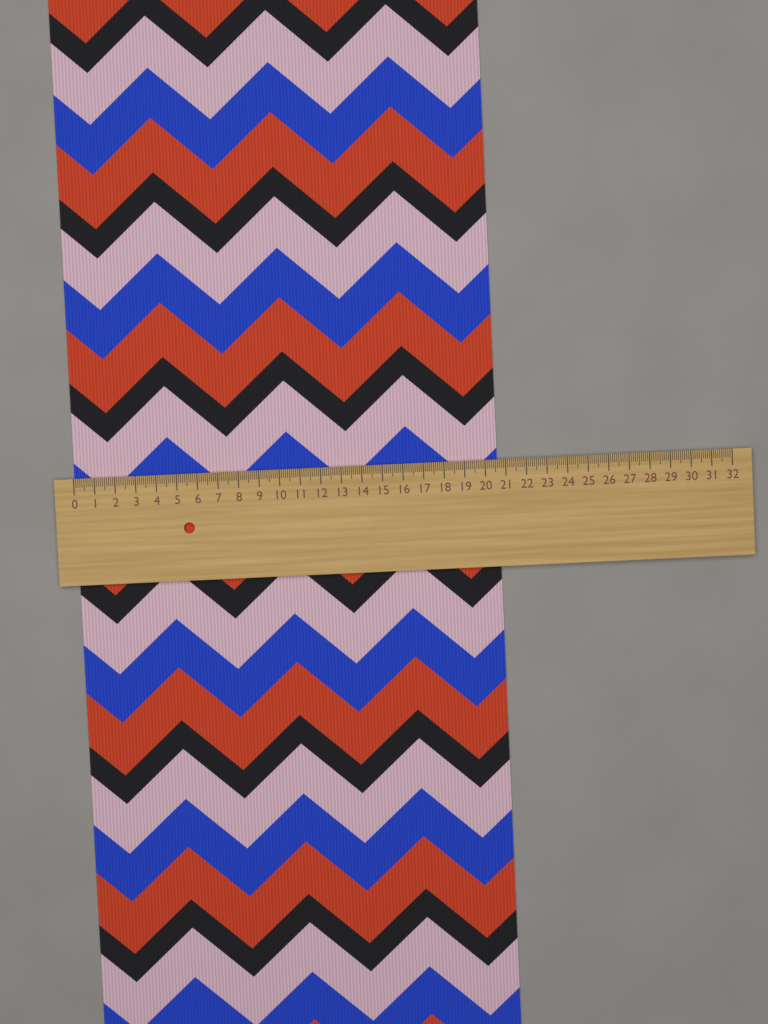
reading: 20.6 (no unit)
